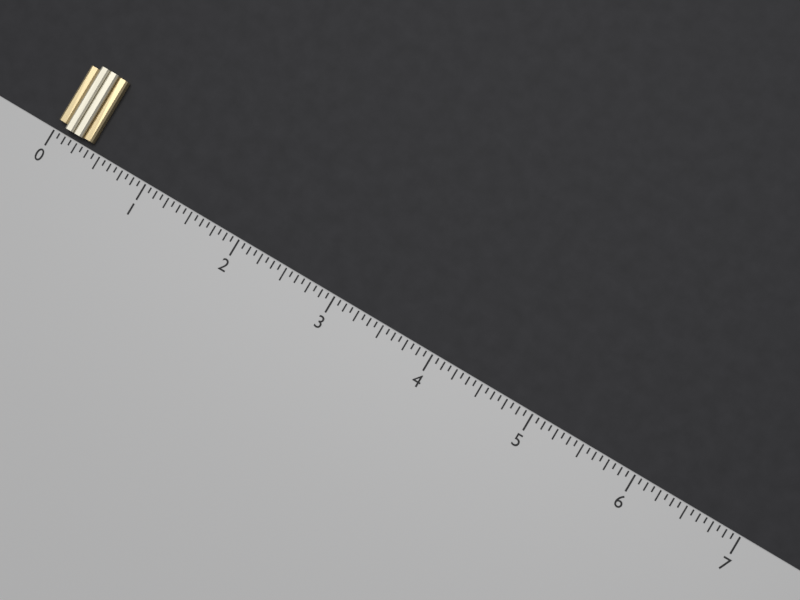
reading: 0.3750 (no unit)
